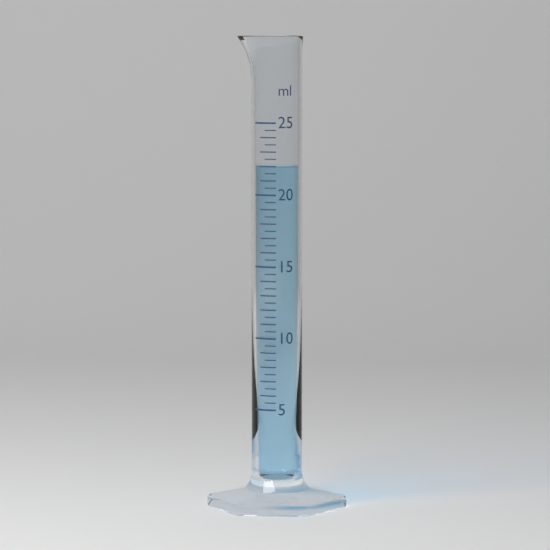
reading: 22.0 ml
